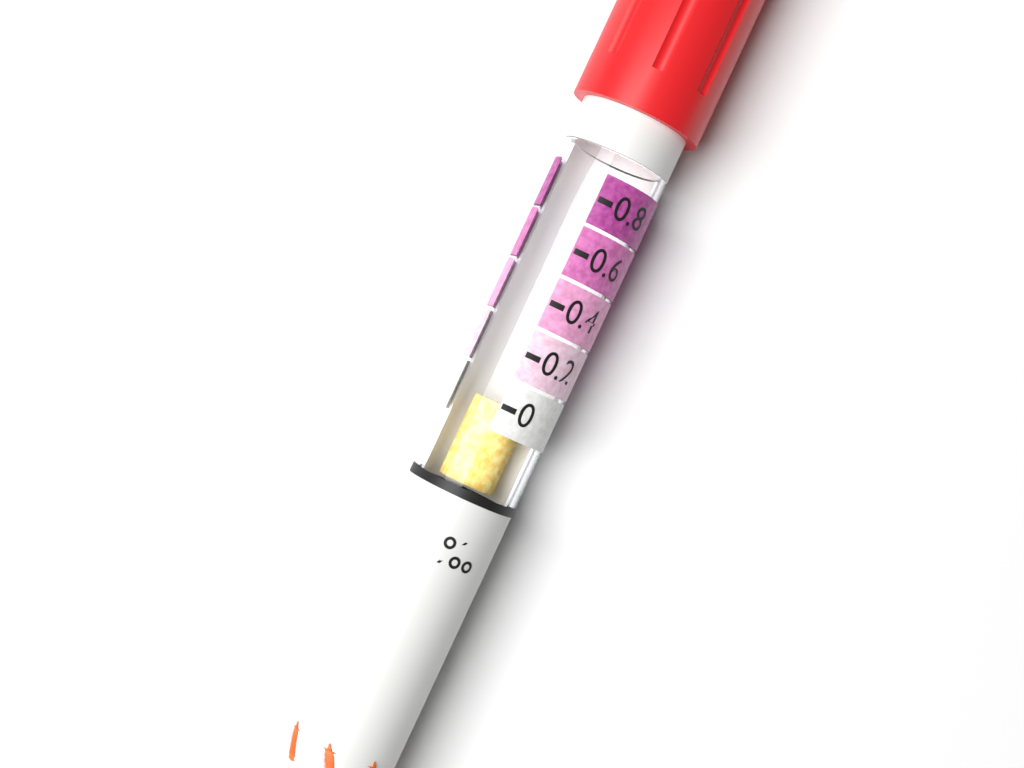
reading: 0.0 ‰
